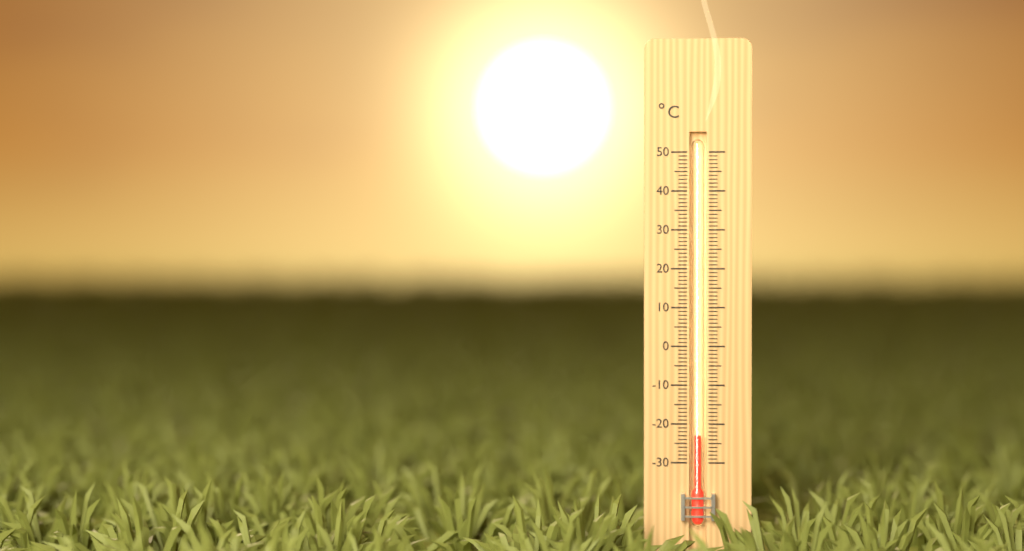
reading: -23 °C
